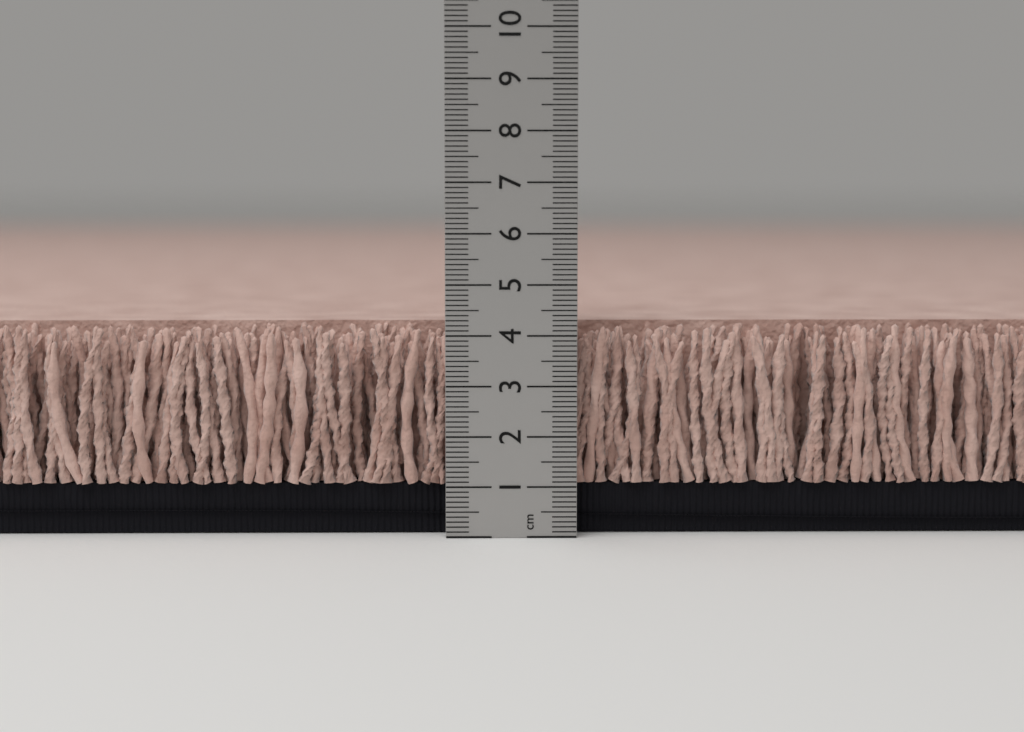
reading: 4.2 cm
